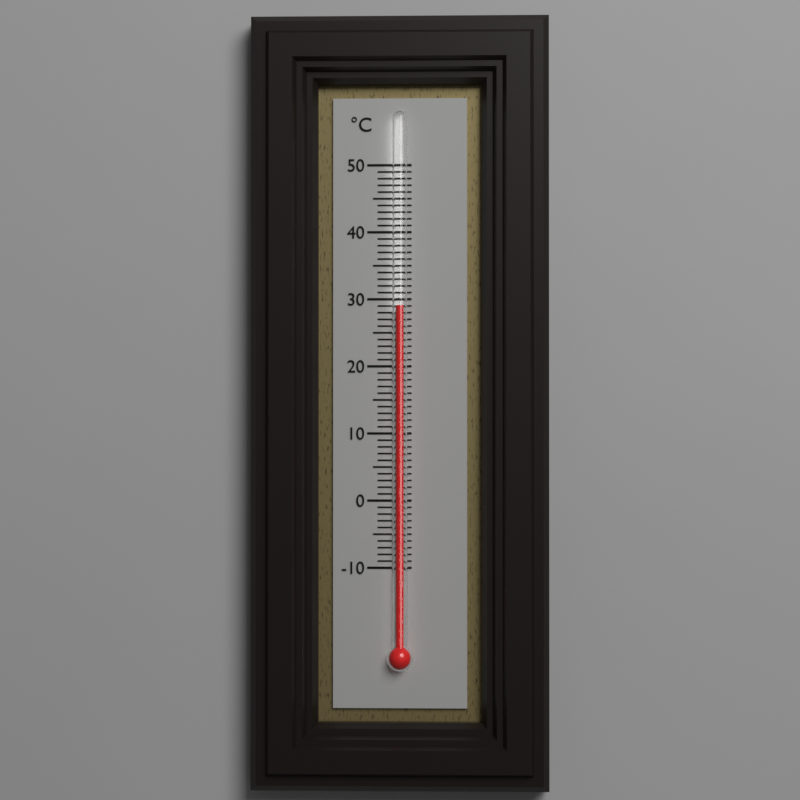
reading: 29 °C
